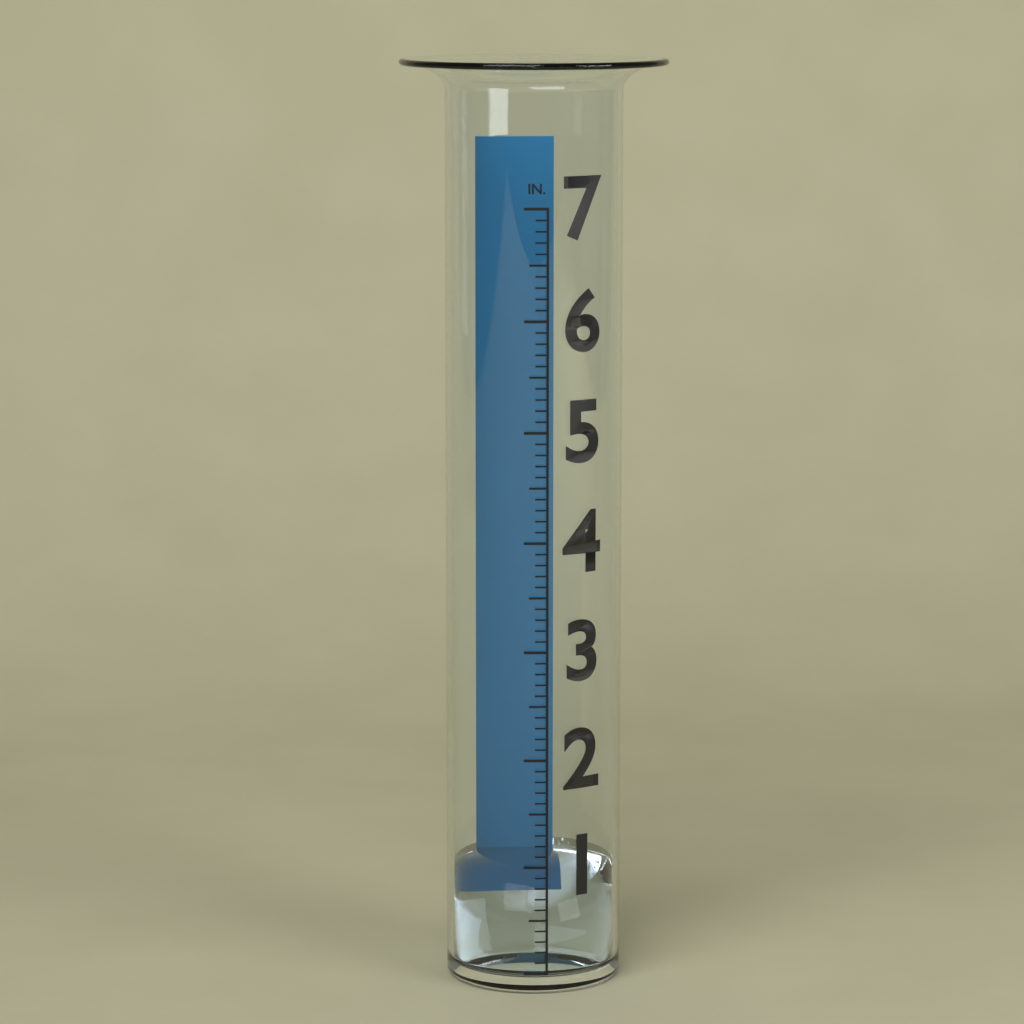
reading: 0.9 in
